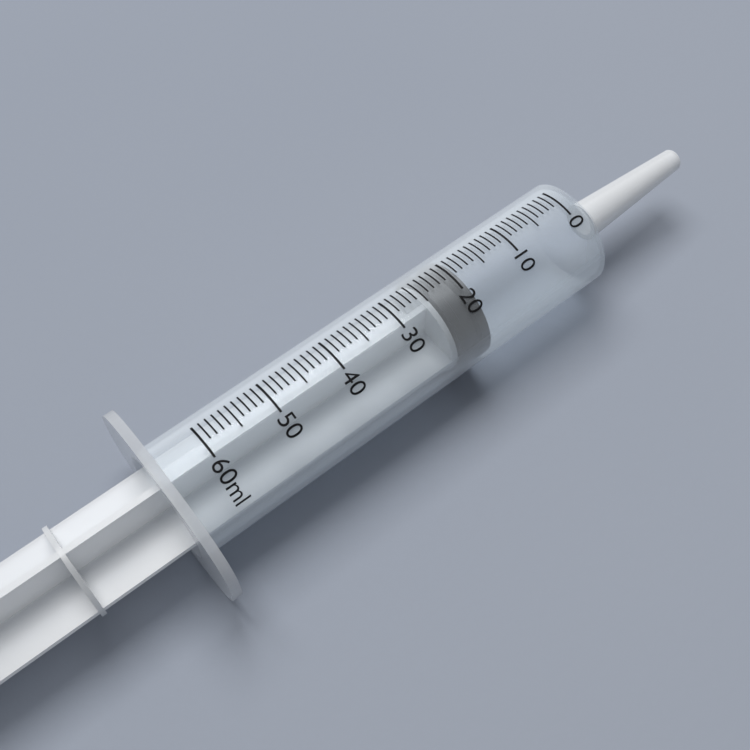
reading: 19 ml
